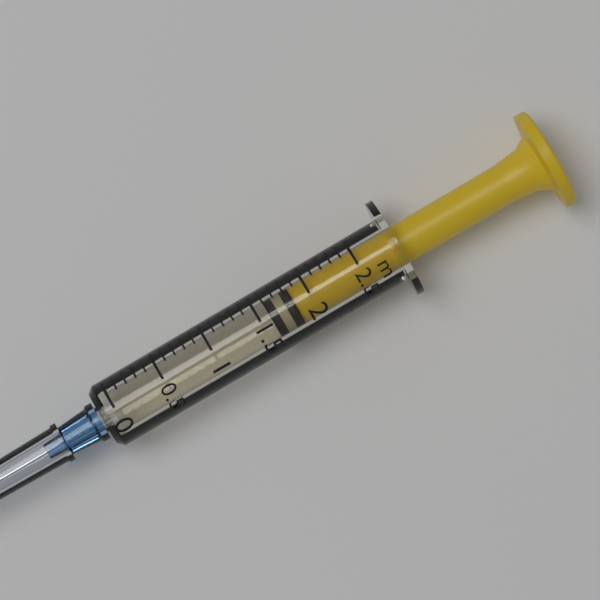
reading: 1.6 ml
